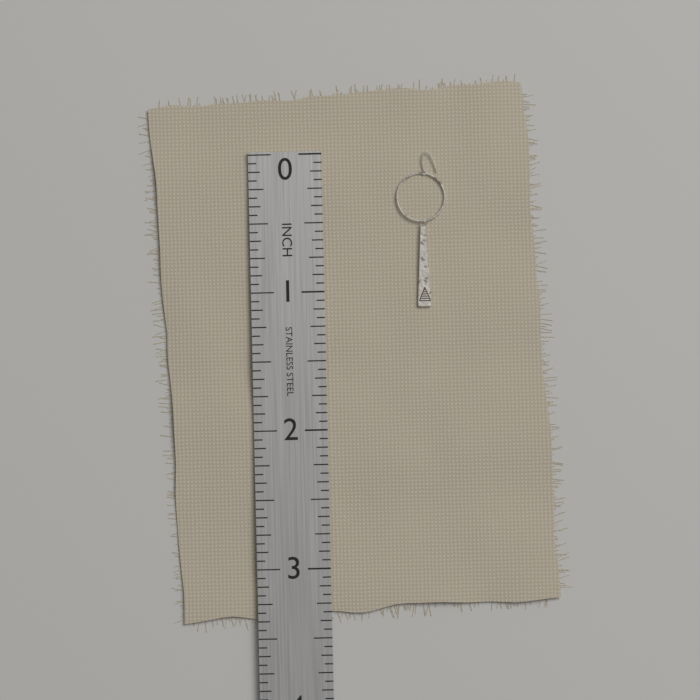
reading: 1.1250 in
